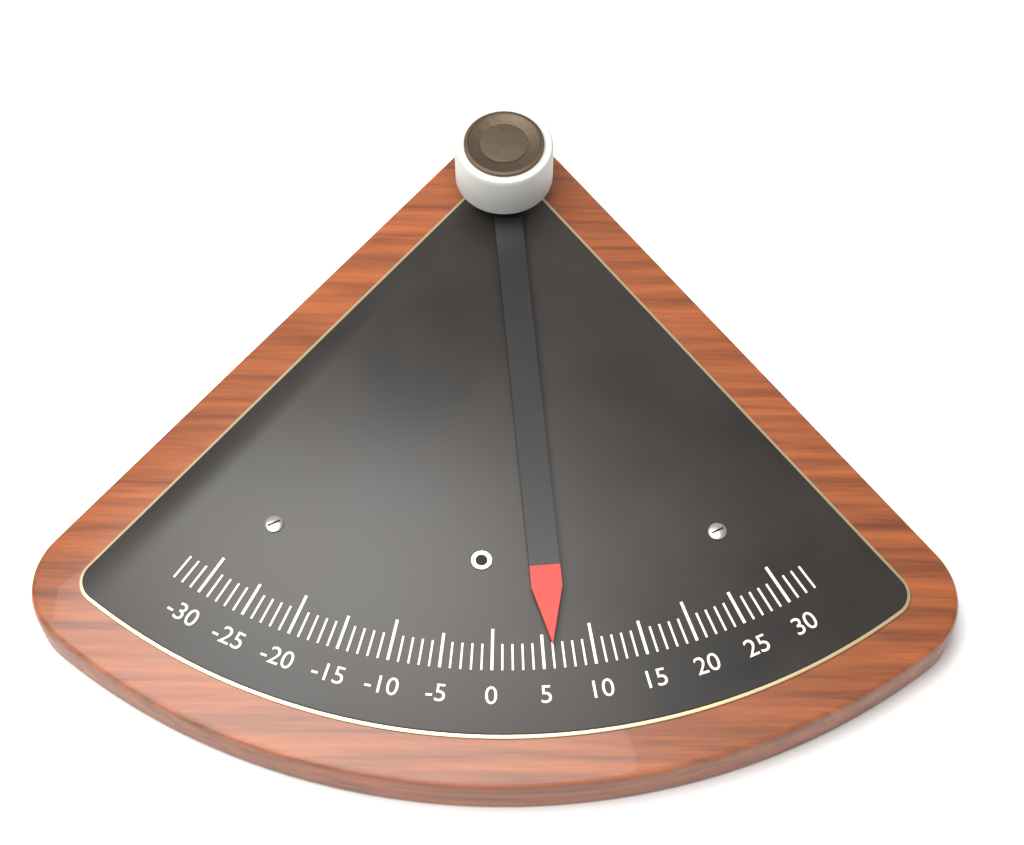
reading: 6 (no unit)
